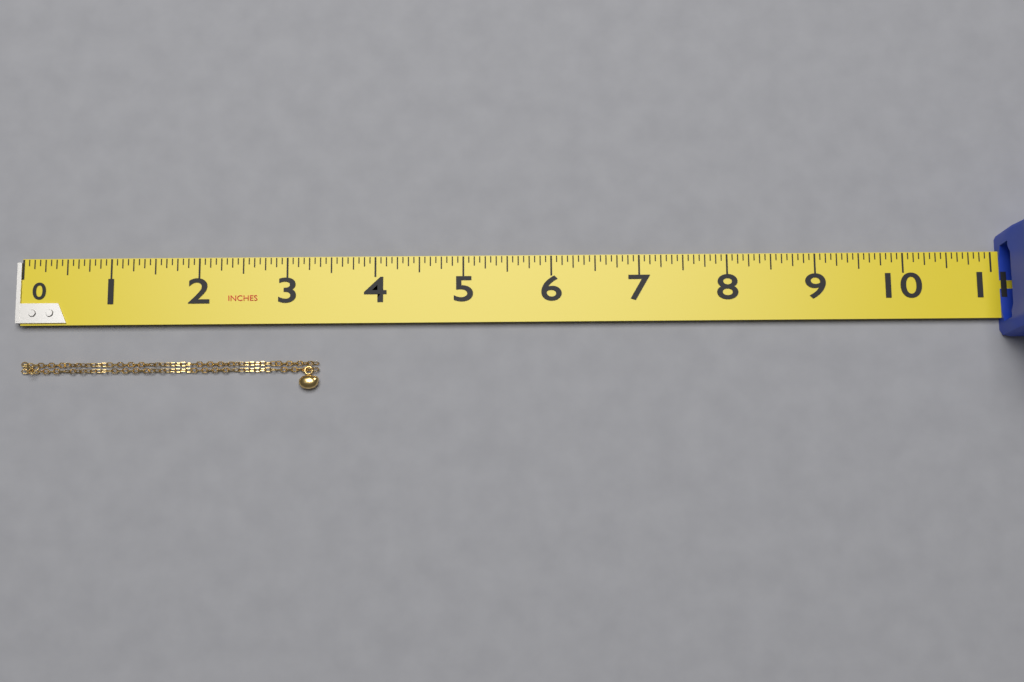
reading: 3.3750 in
